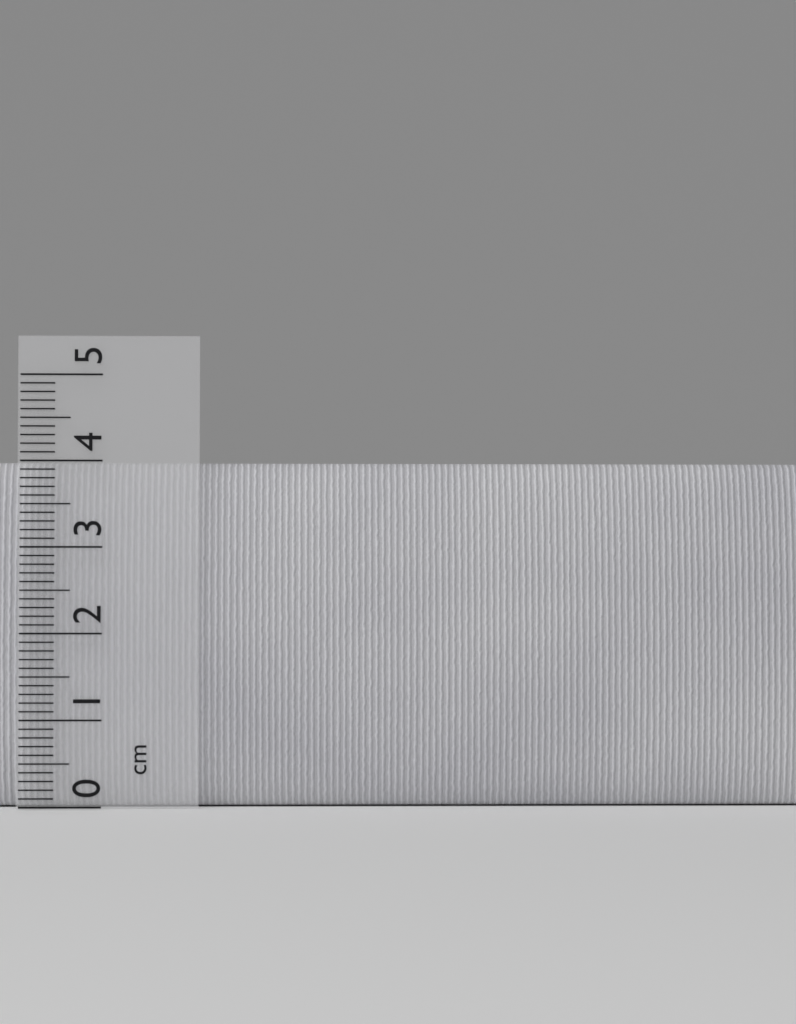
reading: 4.0 cm
